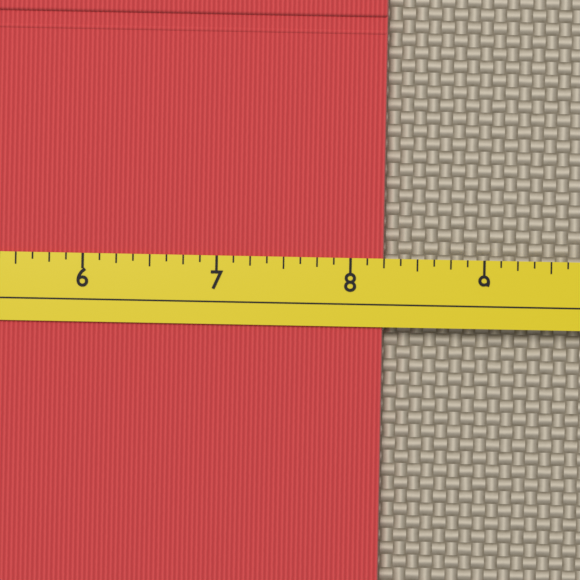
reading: 8.250 (no unit)
